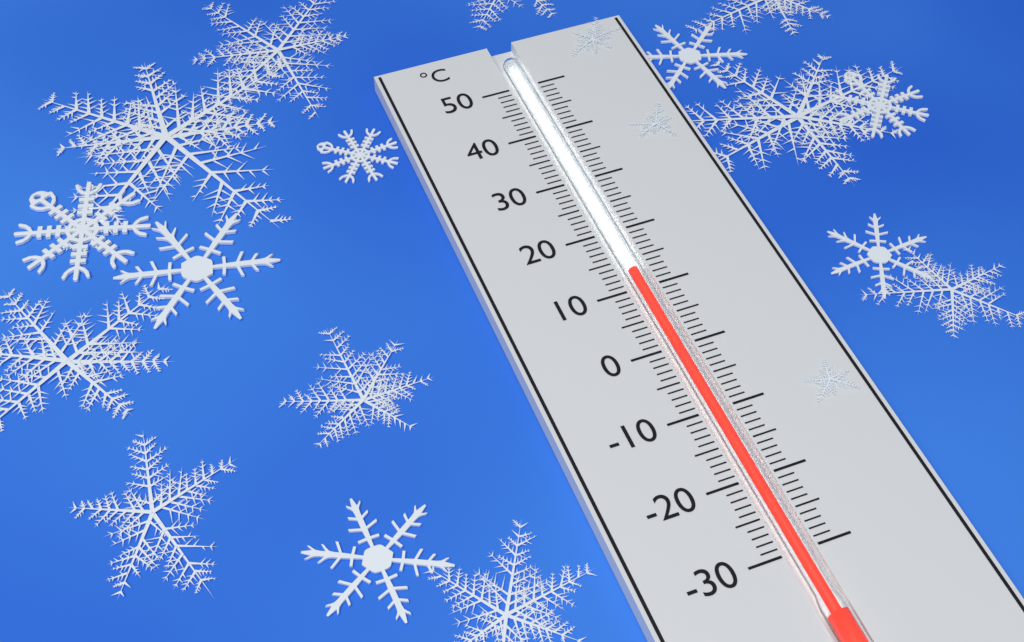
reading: 13 °C
